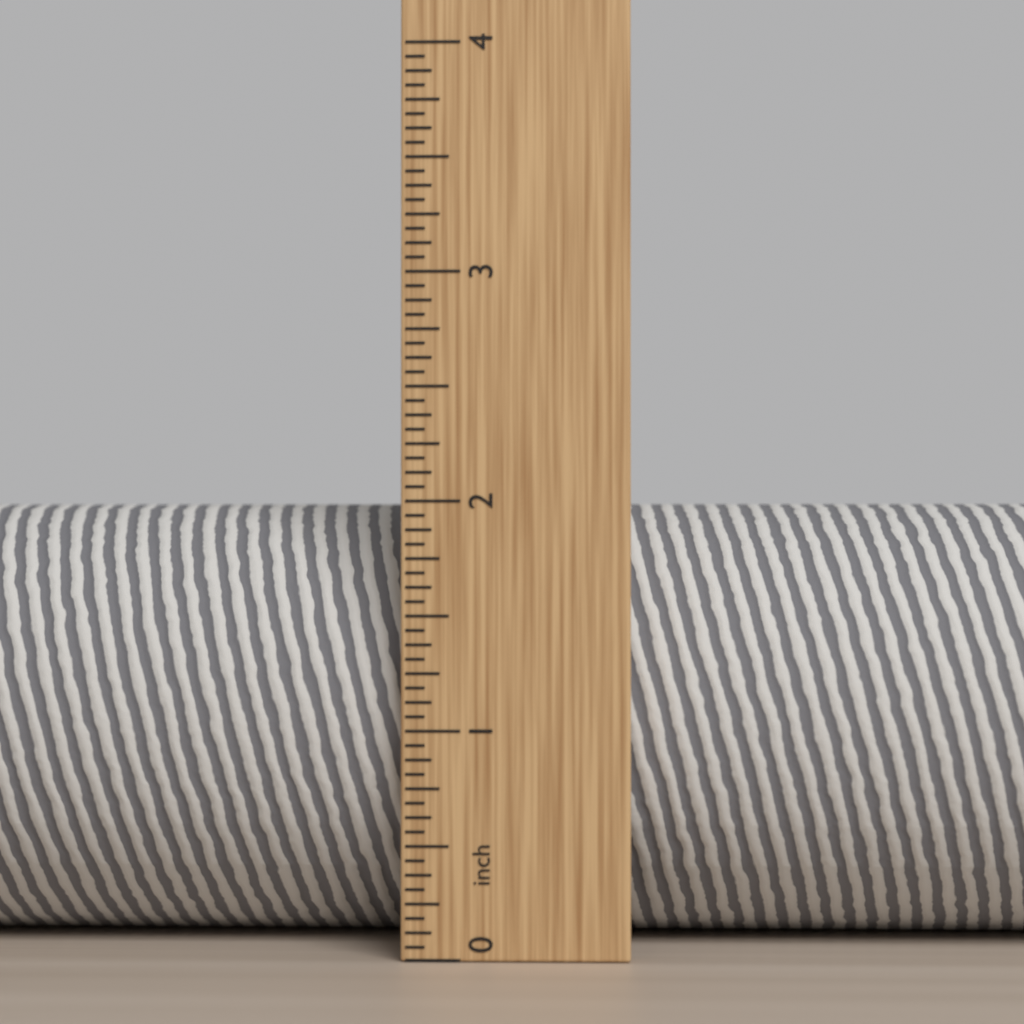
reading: 2.0000 in
